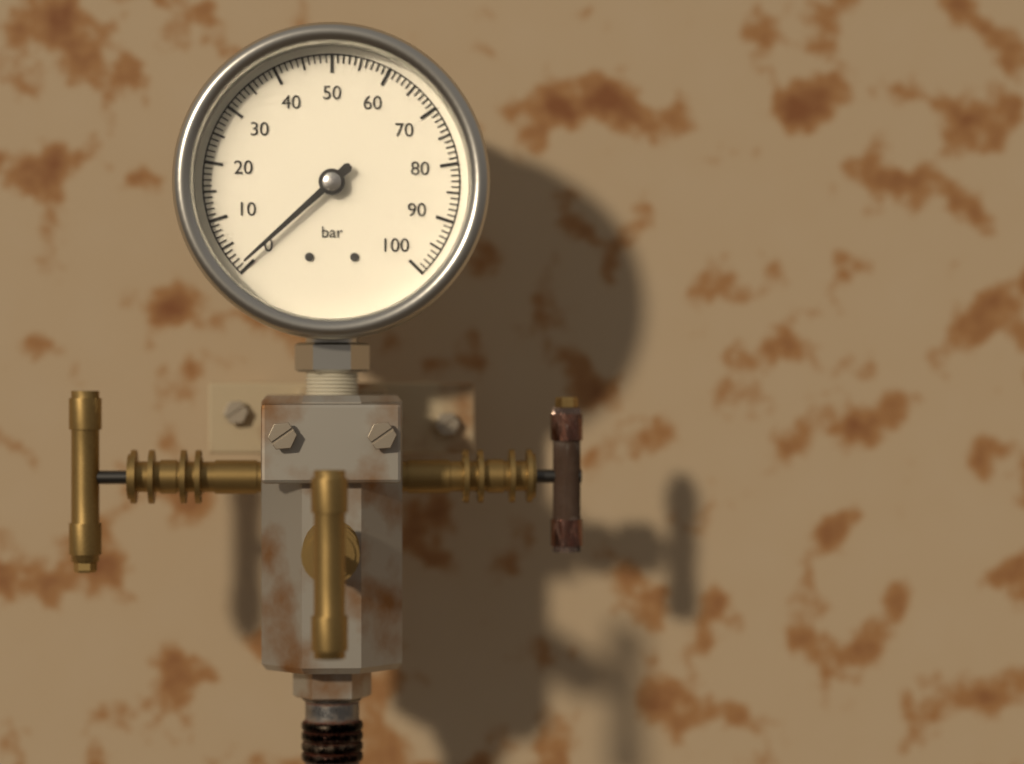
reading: 1 bar
